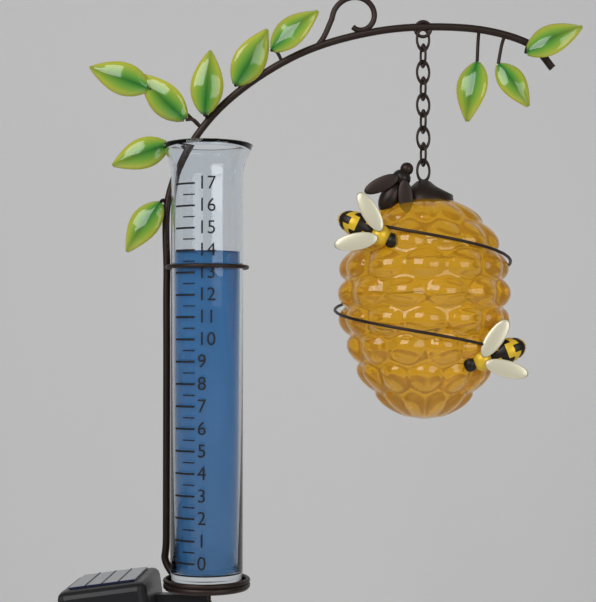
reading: 14.0 (no unit)
